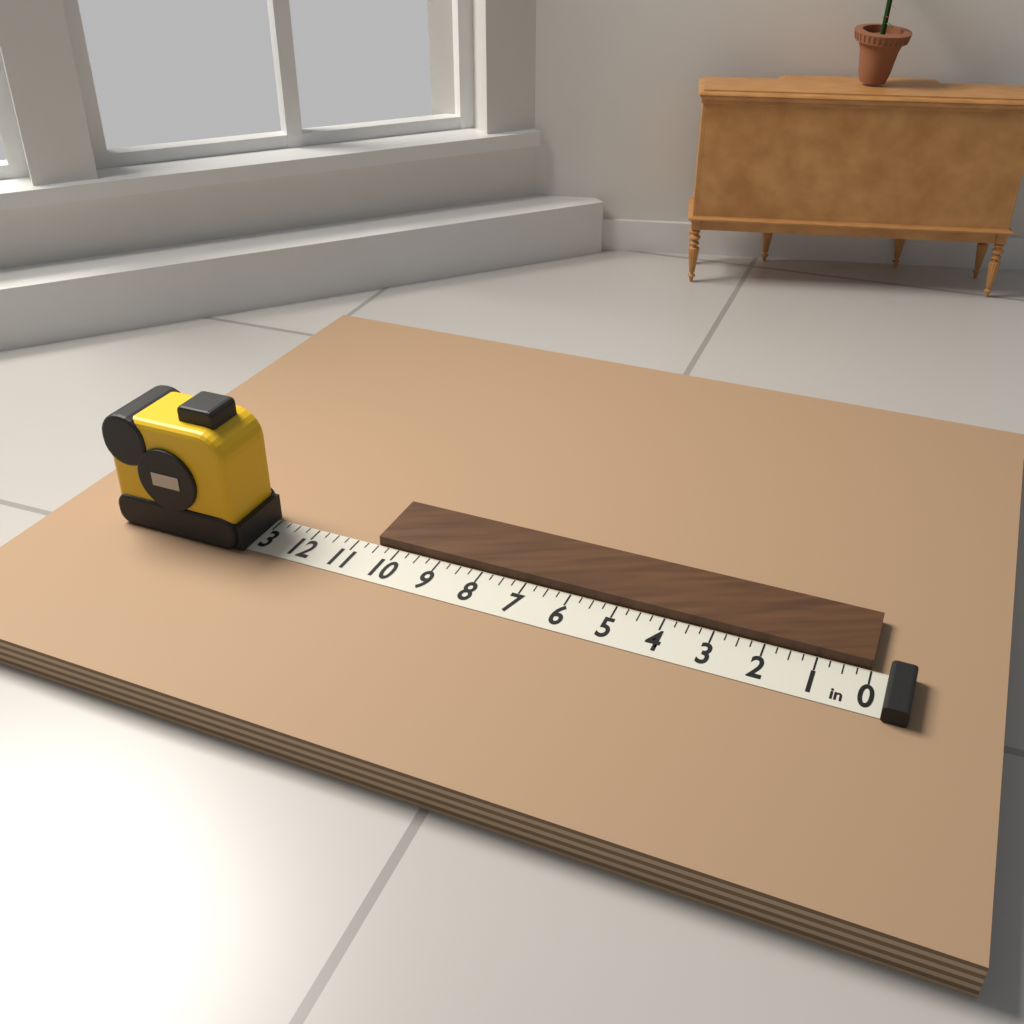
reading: 10.50 in
